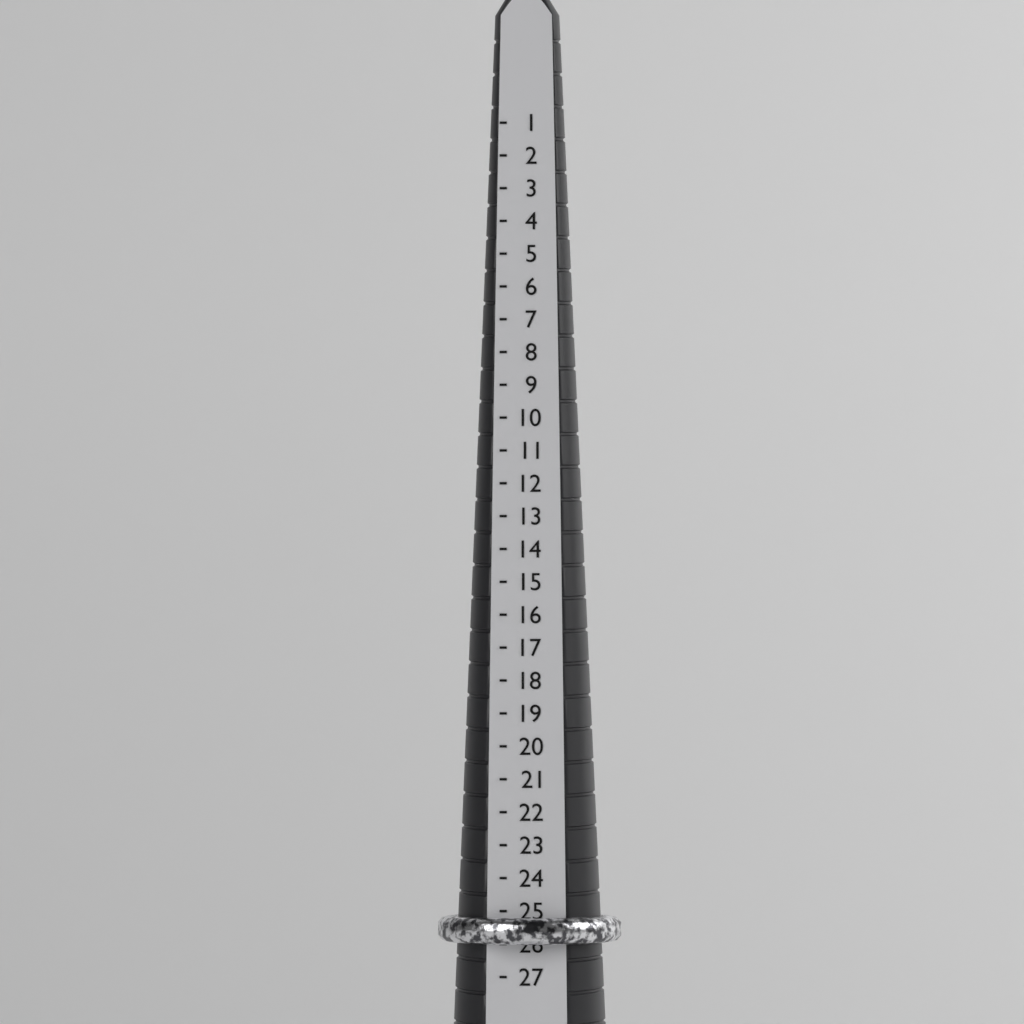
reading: 26 (no unit)
